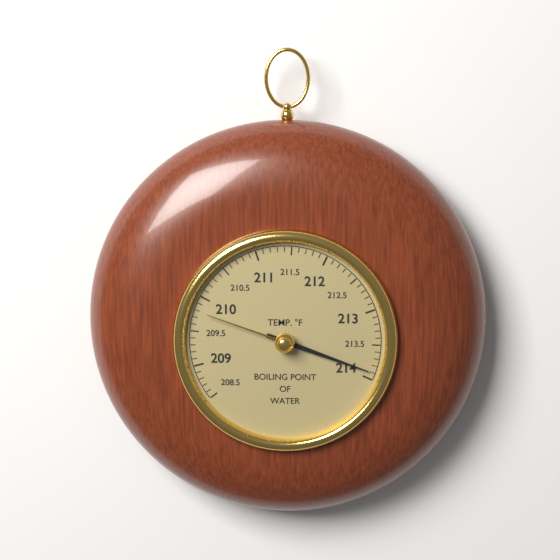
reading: 213.9 °F
